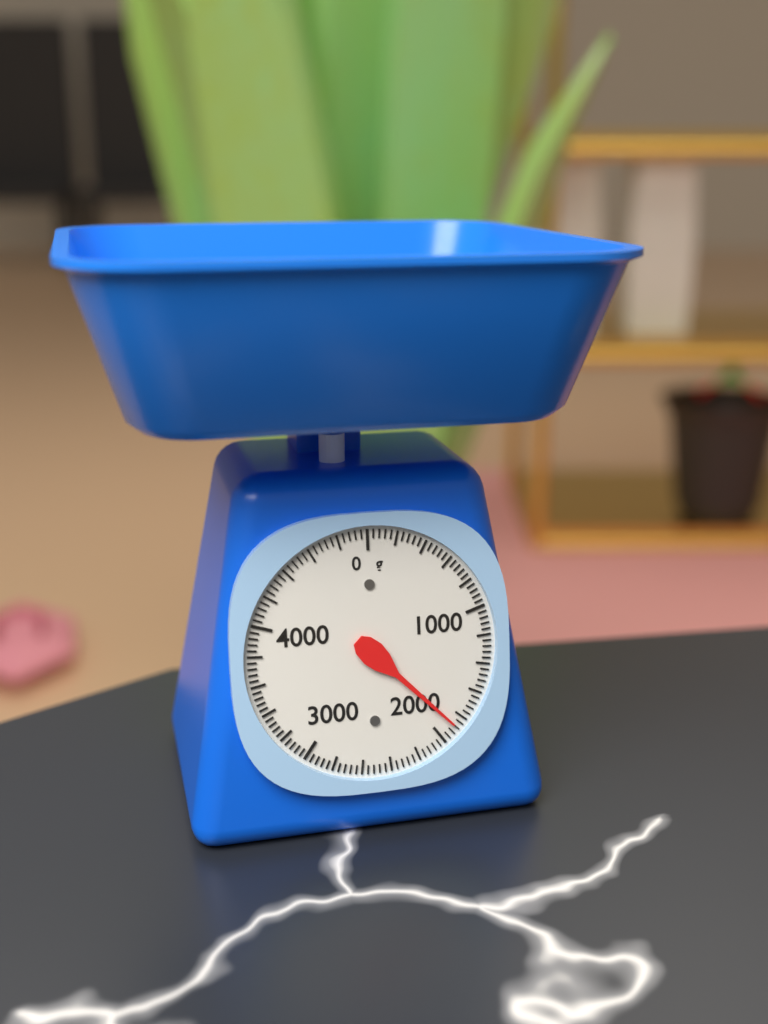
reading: 1880 g
